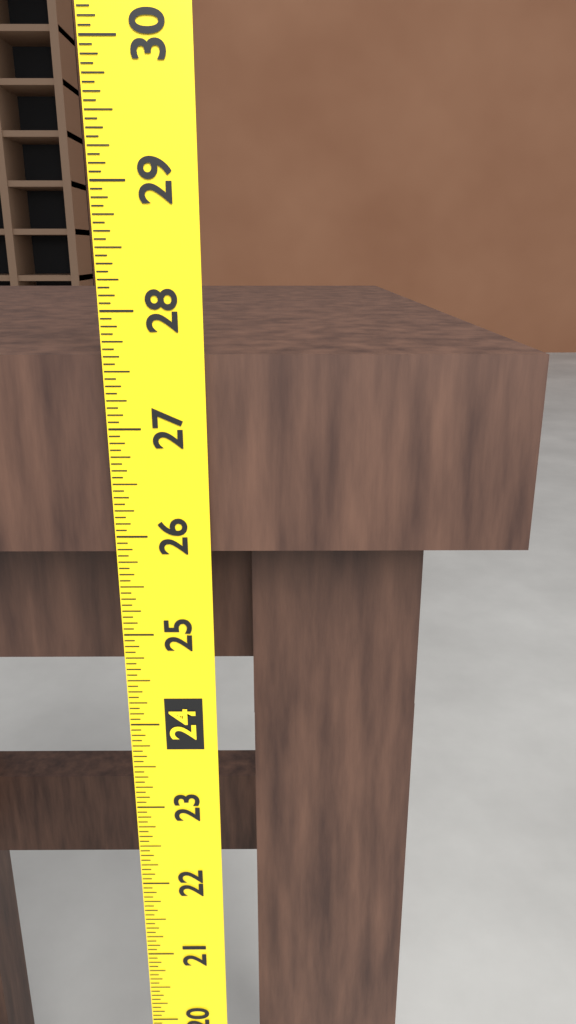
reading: 27.6250 (no unit)
